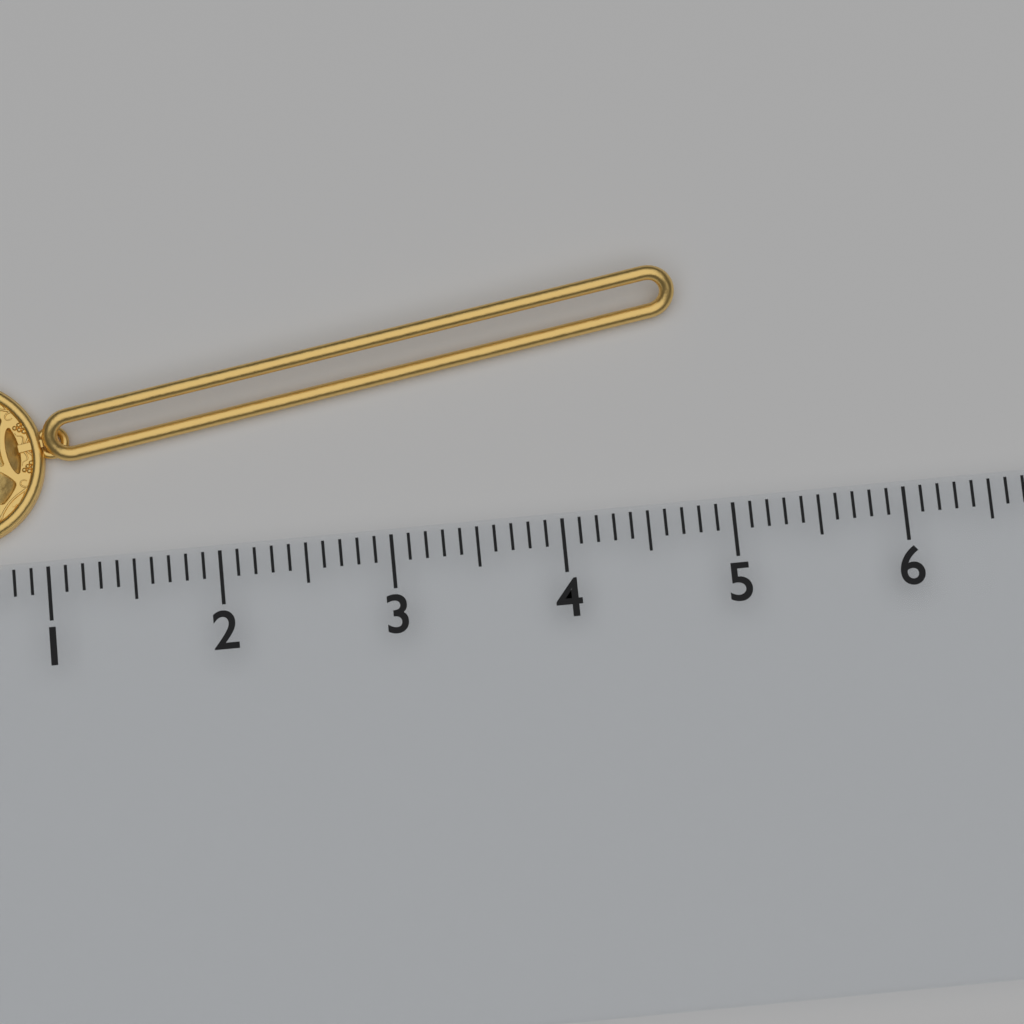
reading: 4.8 cm
